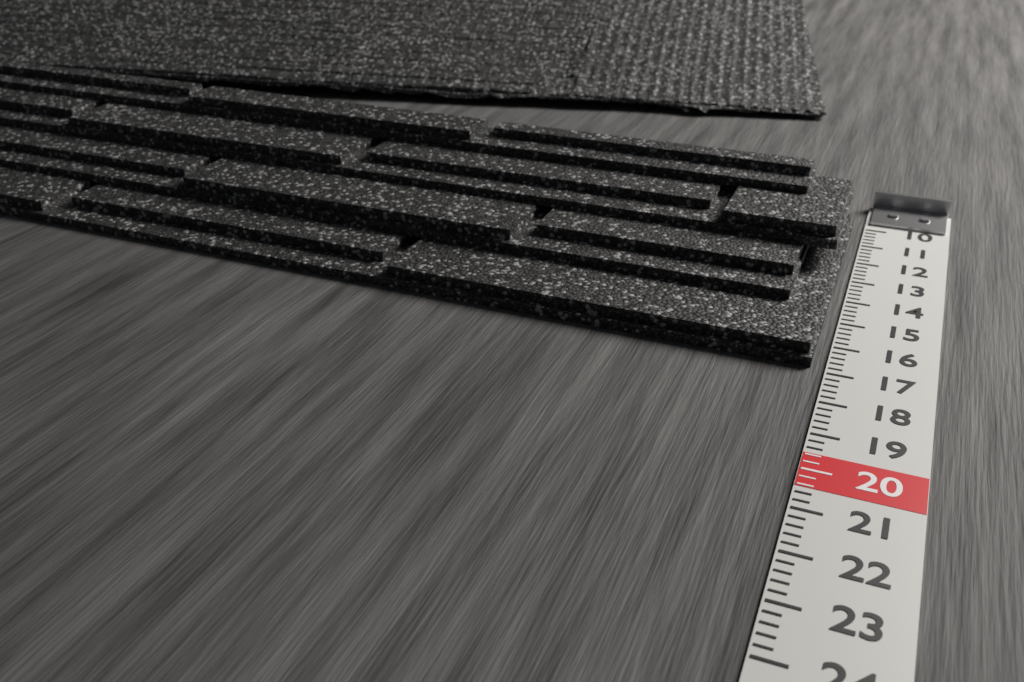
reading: 16.8 (no unit)
